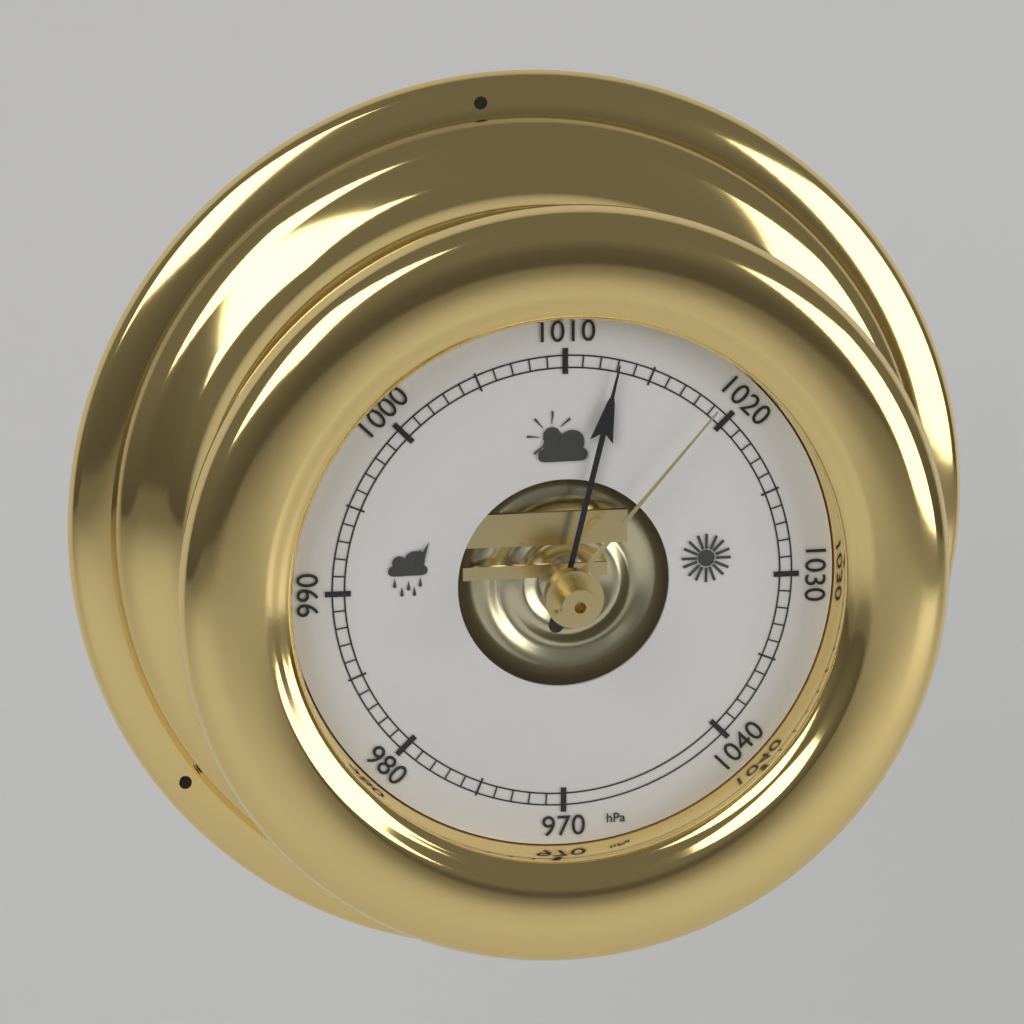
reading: 1013 hPa
